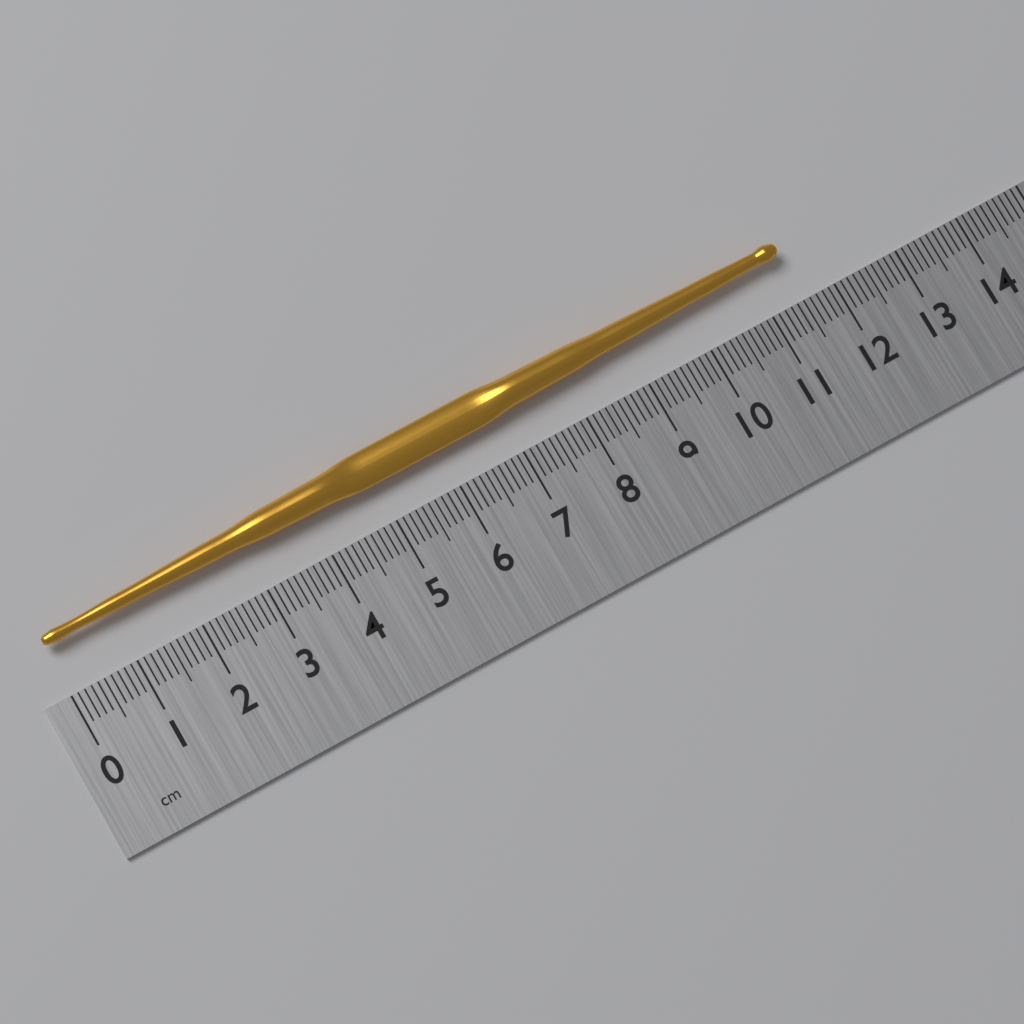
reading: 11.5 cm
